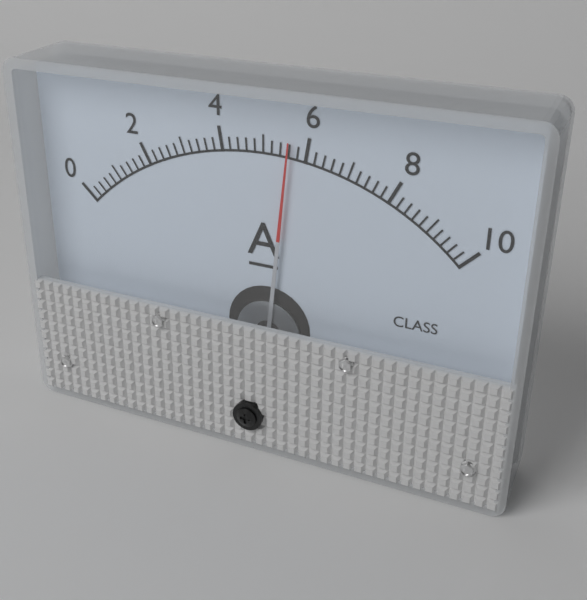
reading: 5.6 A
